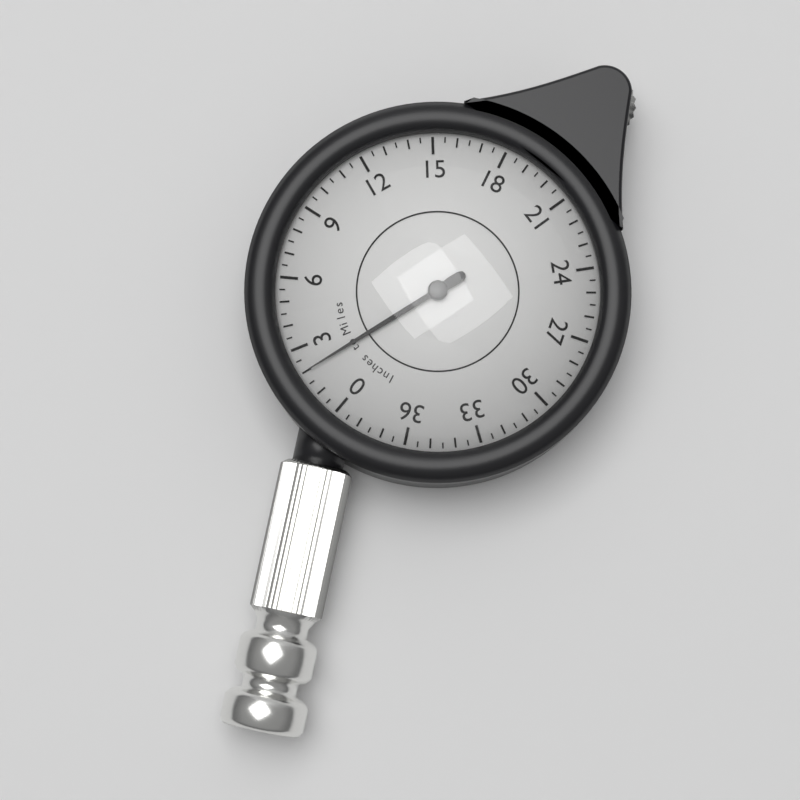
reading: 2.0 inches
